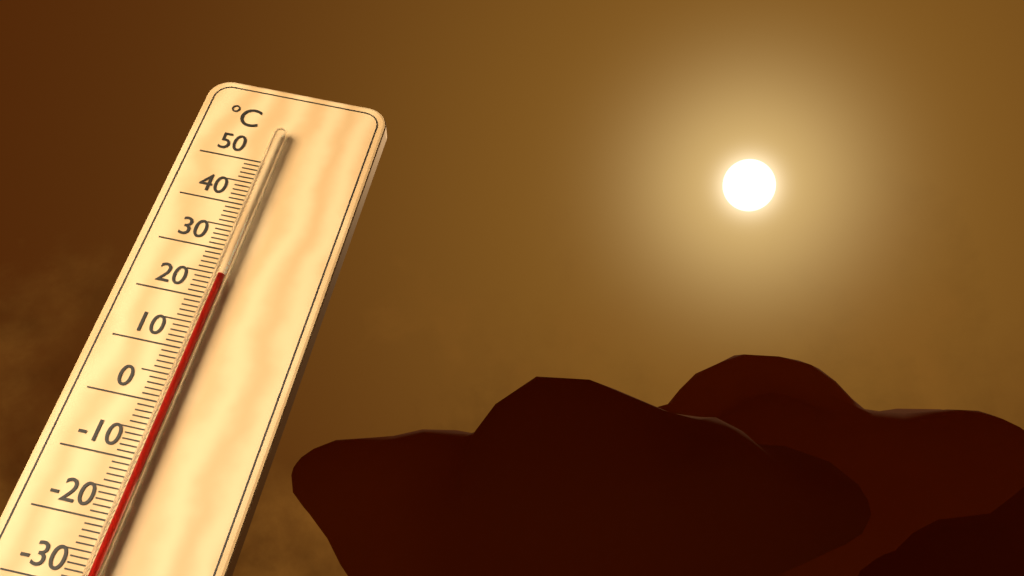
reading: 24 °C
